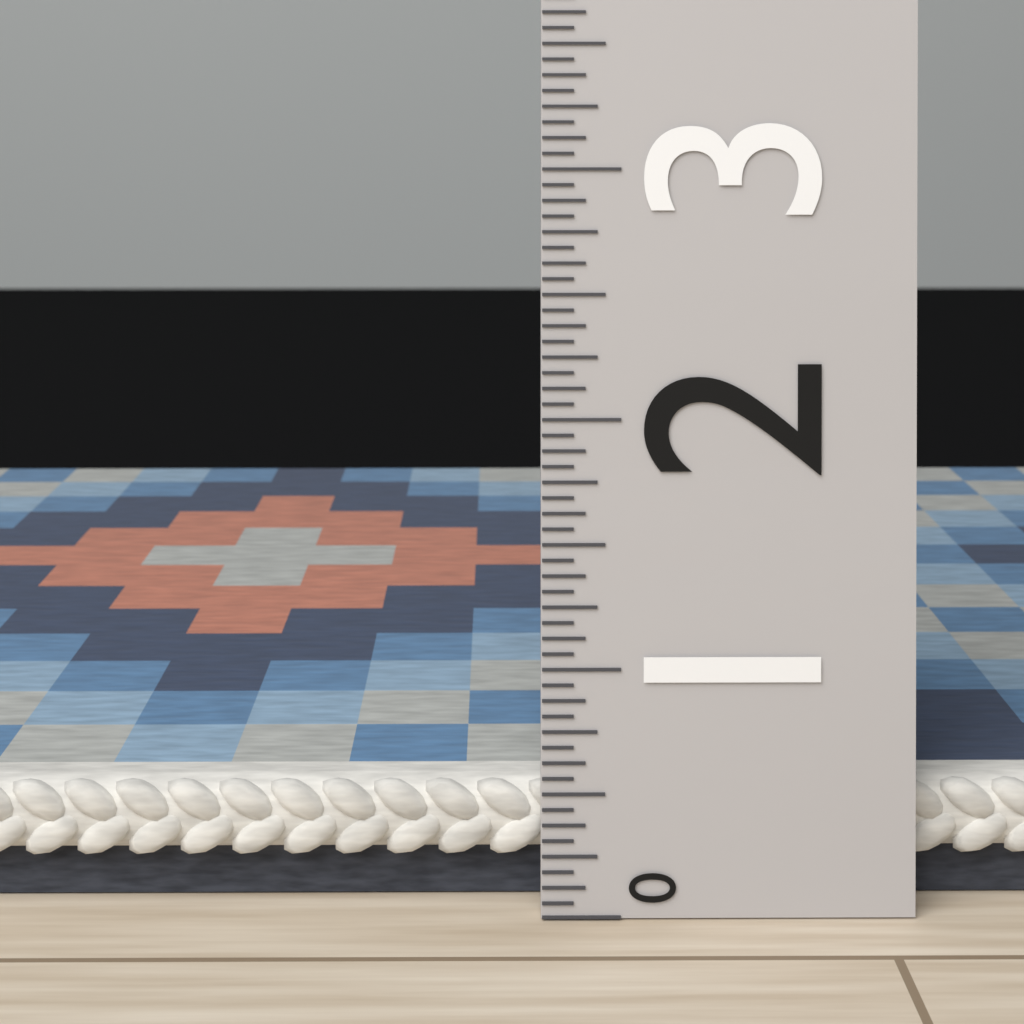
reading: 0.5000 (no unit)
